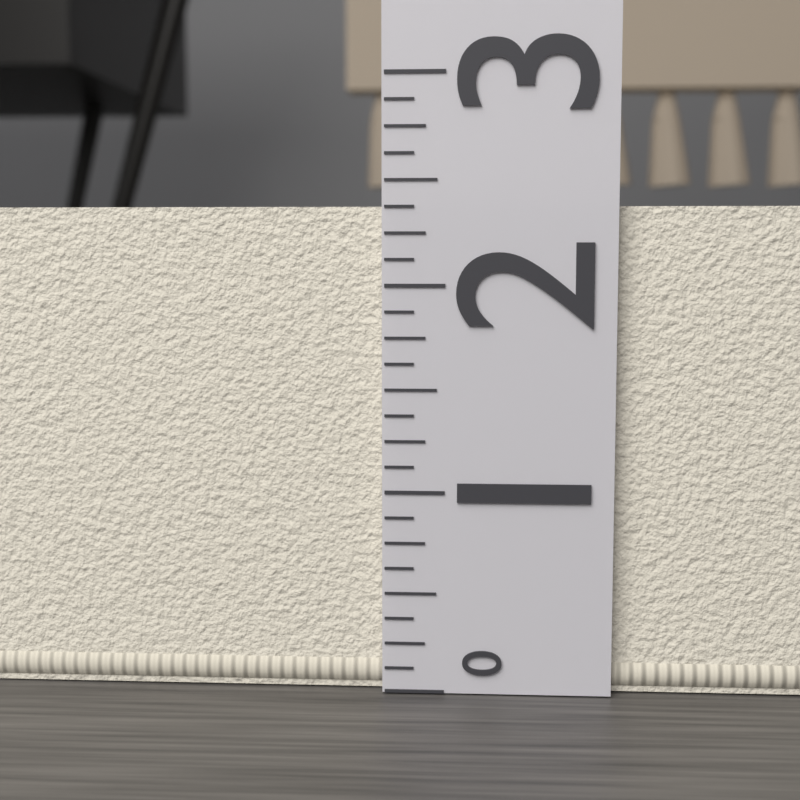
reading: 2.375 (no unit)
